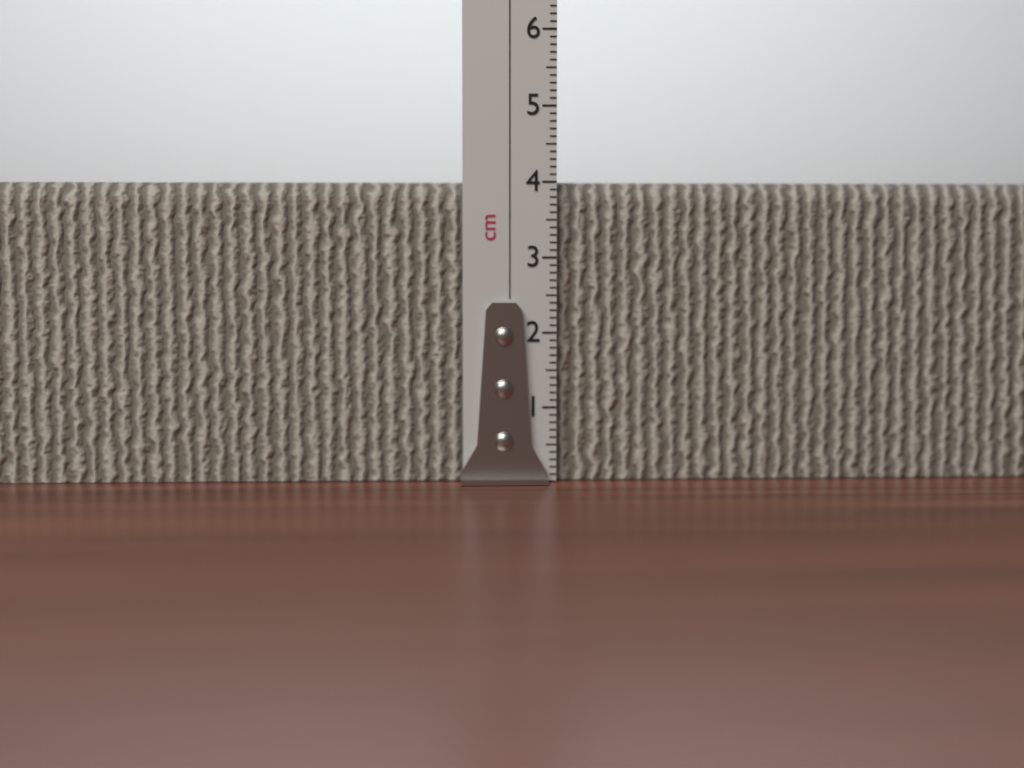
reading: 4.0 cm
